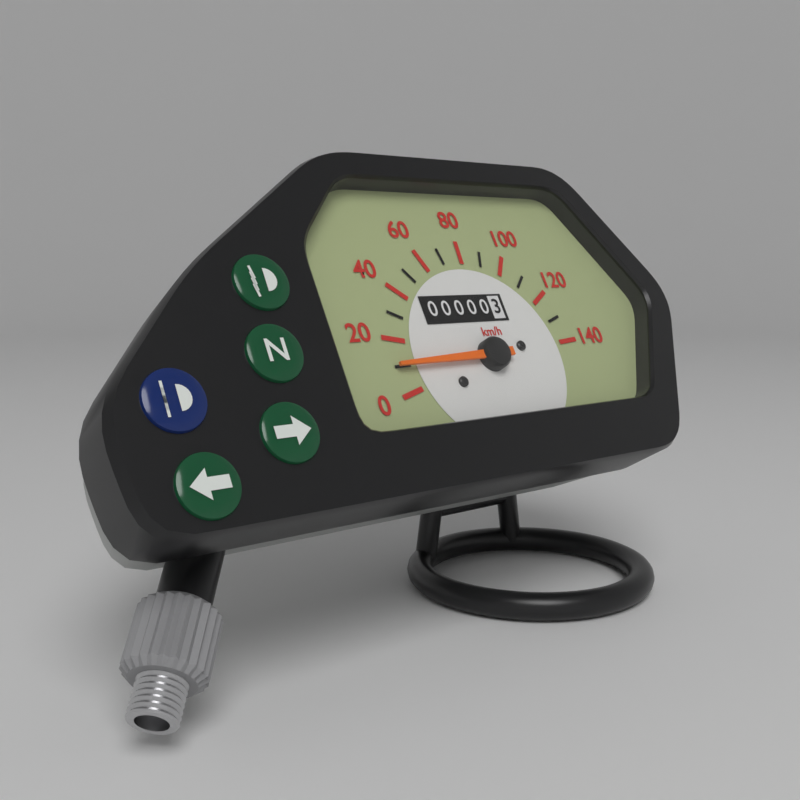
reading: 10 km/h
